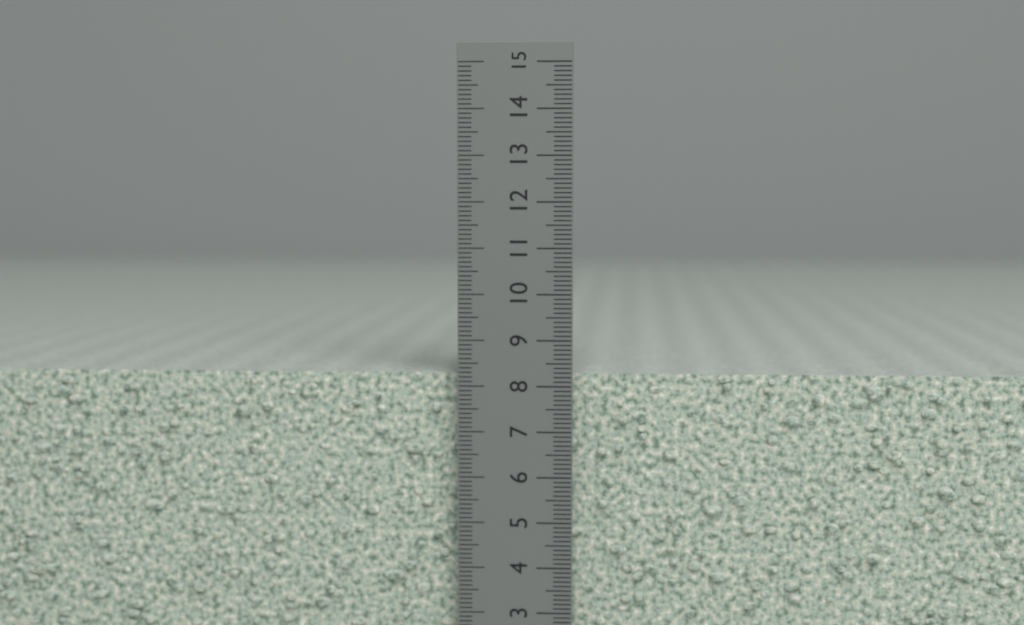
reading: 8.3 cm
